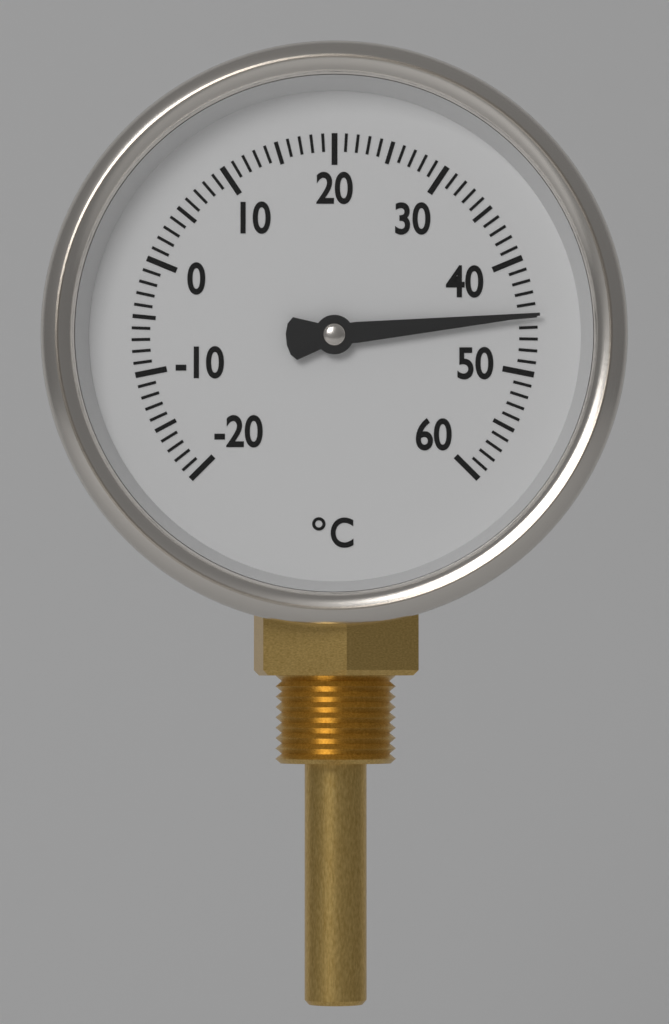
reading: 45 °C
